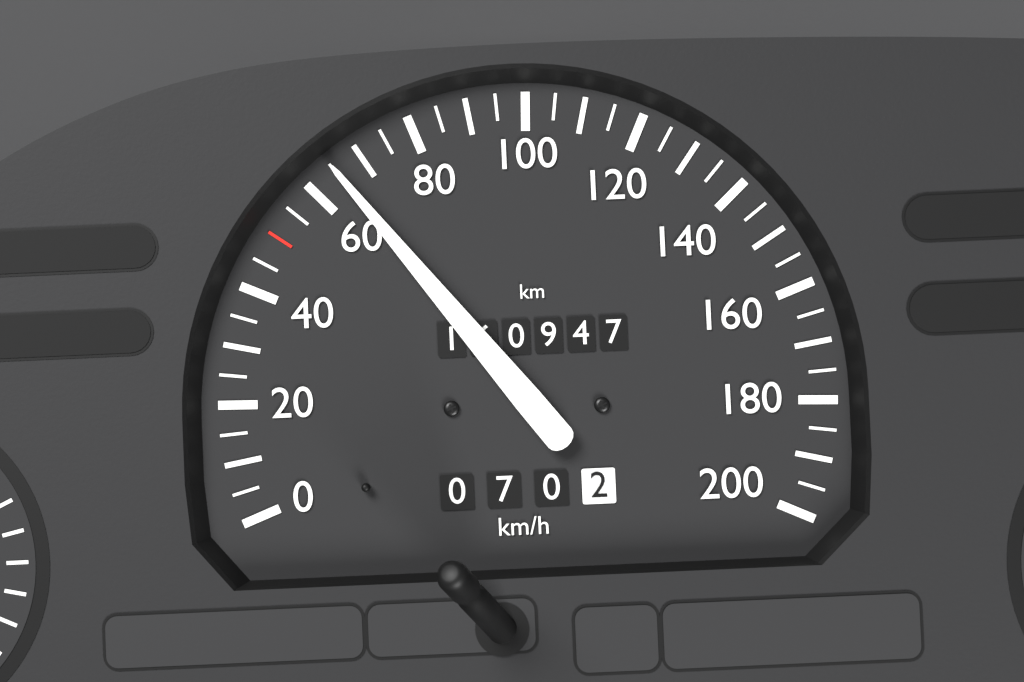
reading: 65 km/h
